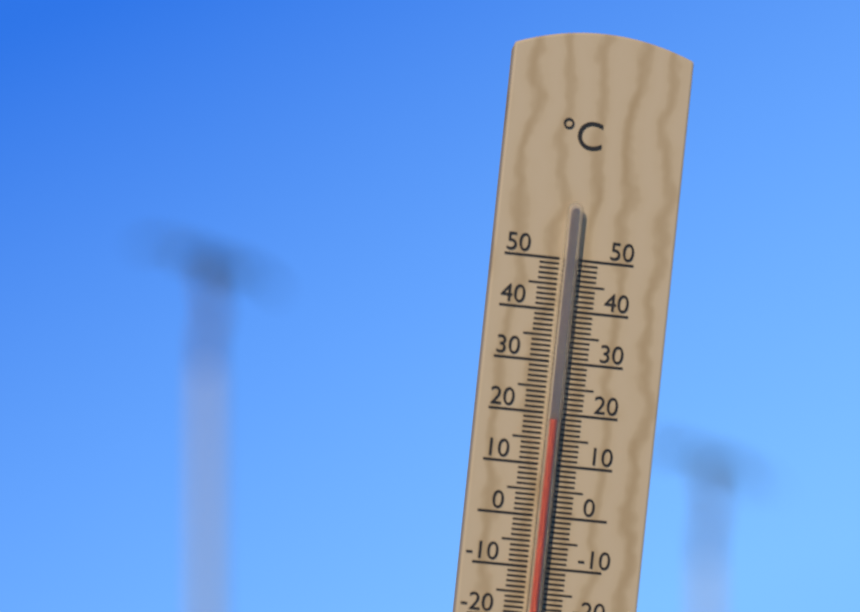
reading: 19 °C
